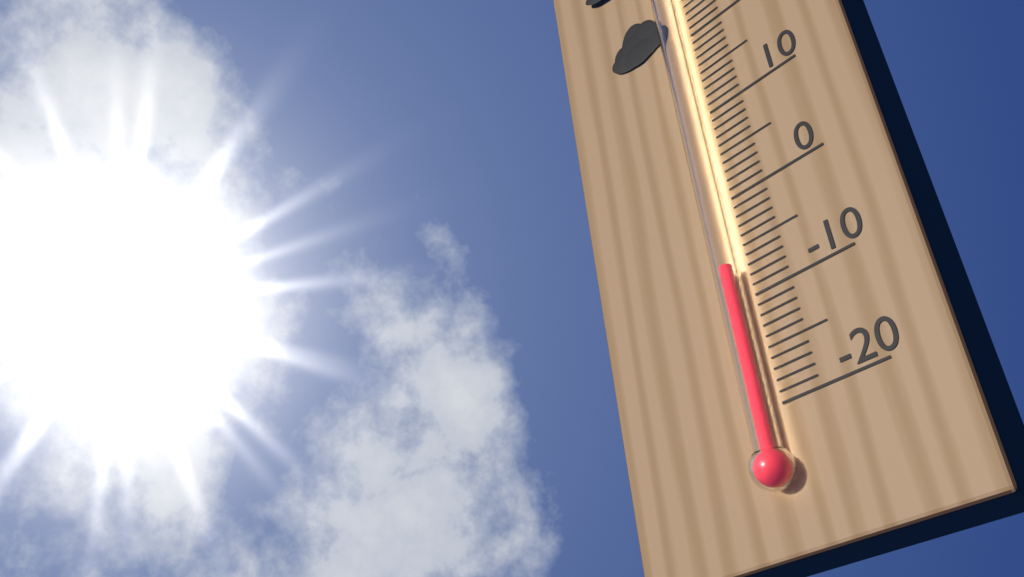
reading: -7 °C
